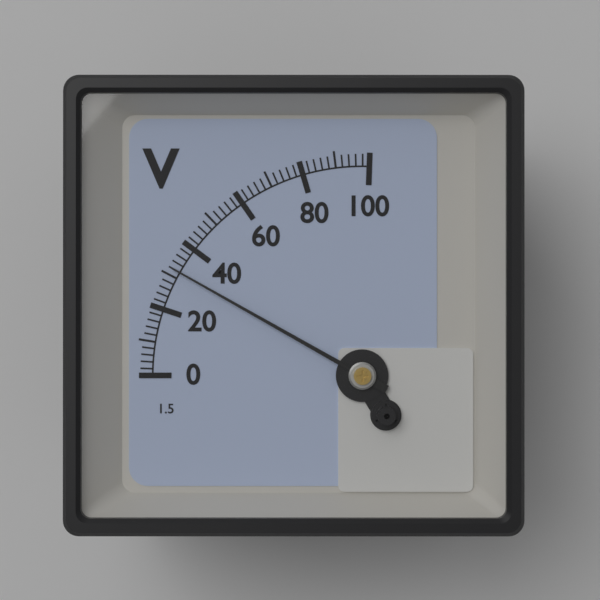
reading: 32 V
